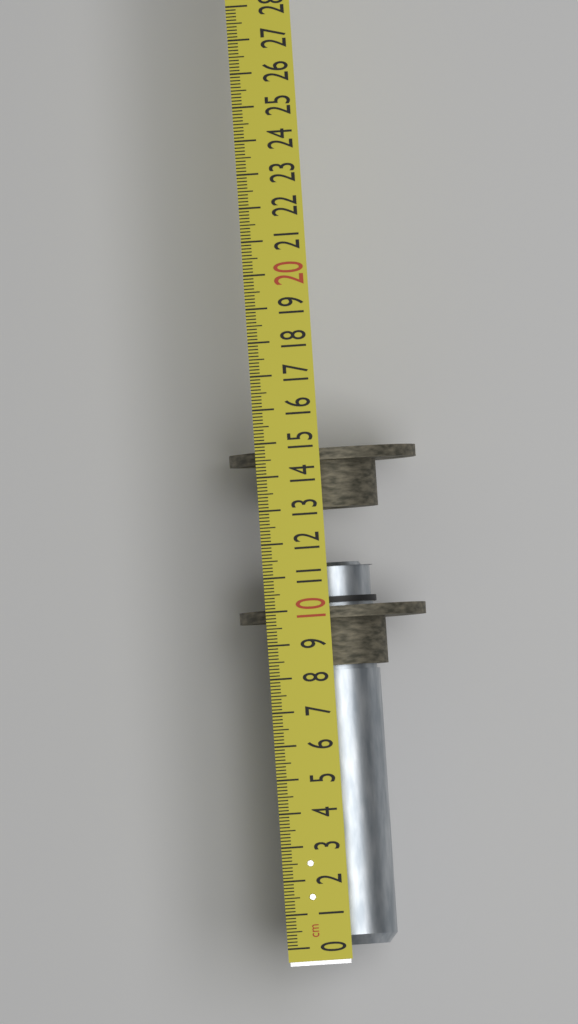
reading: 11.4 cm
